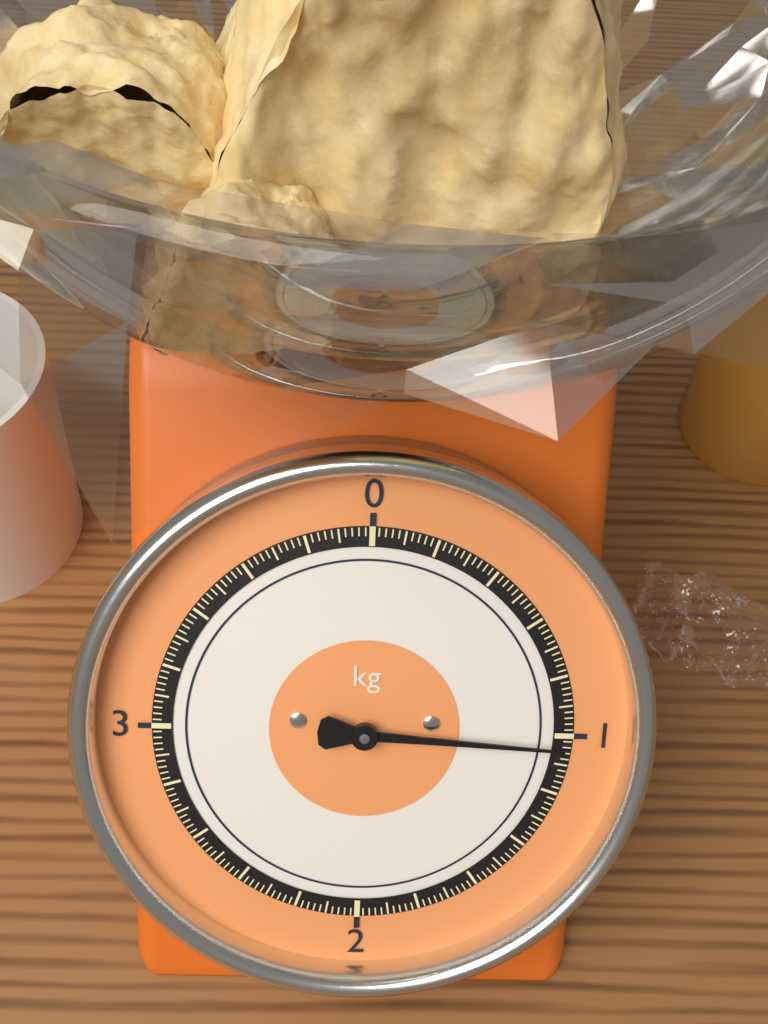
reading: 1.04 kg
